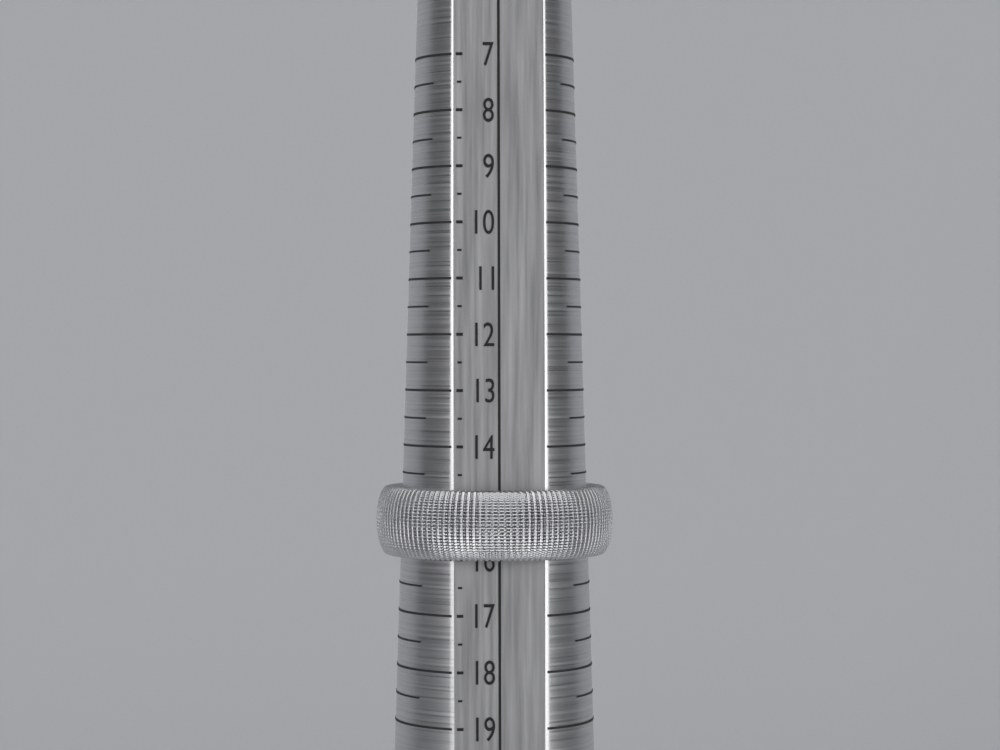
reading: 16.0 (no unit)
